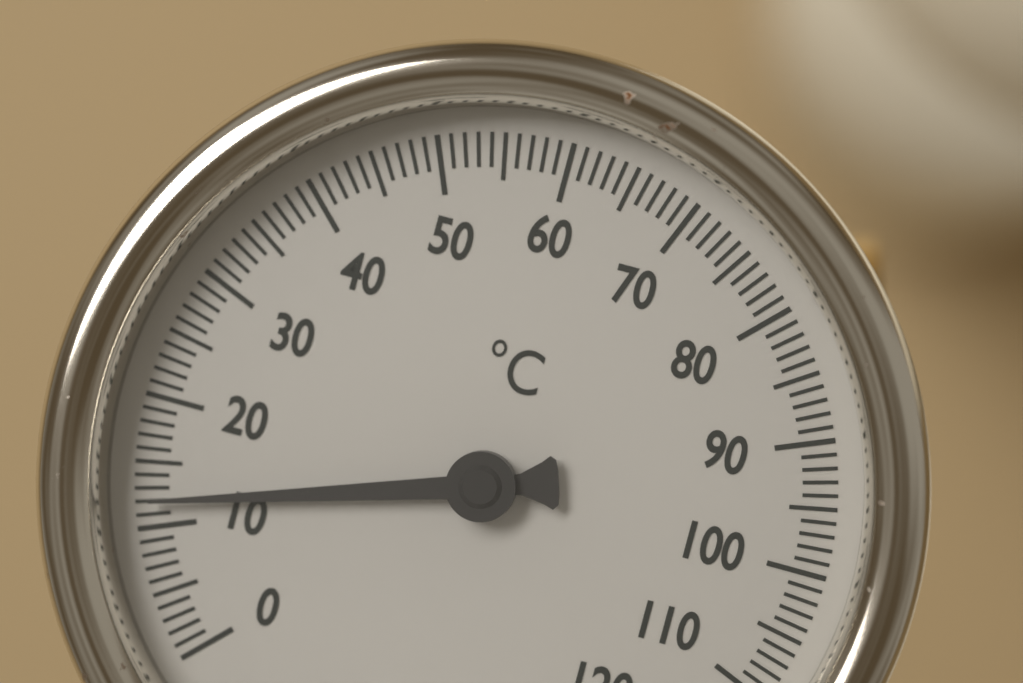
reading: 12 °C
